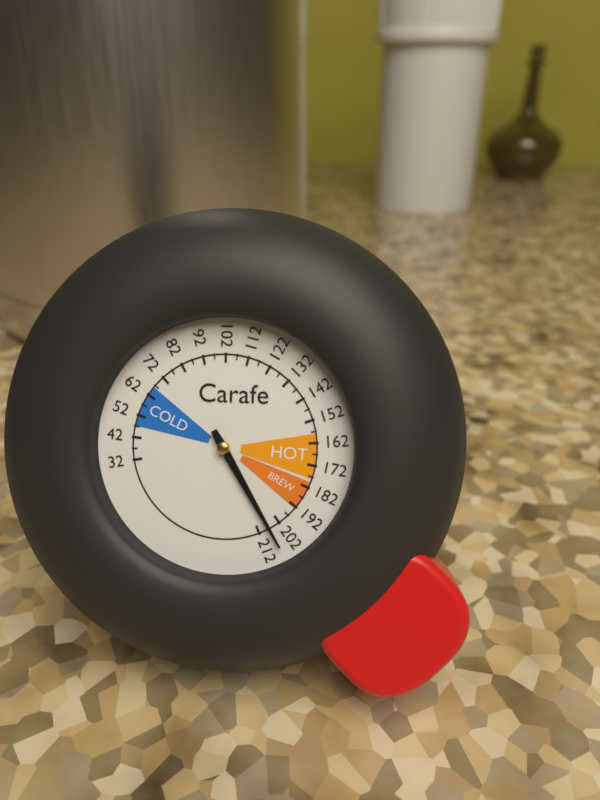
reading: 207 (no unit)
